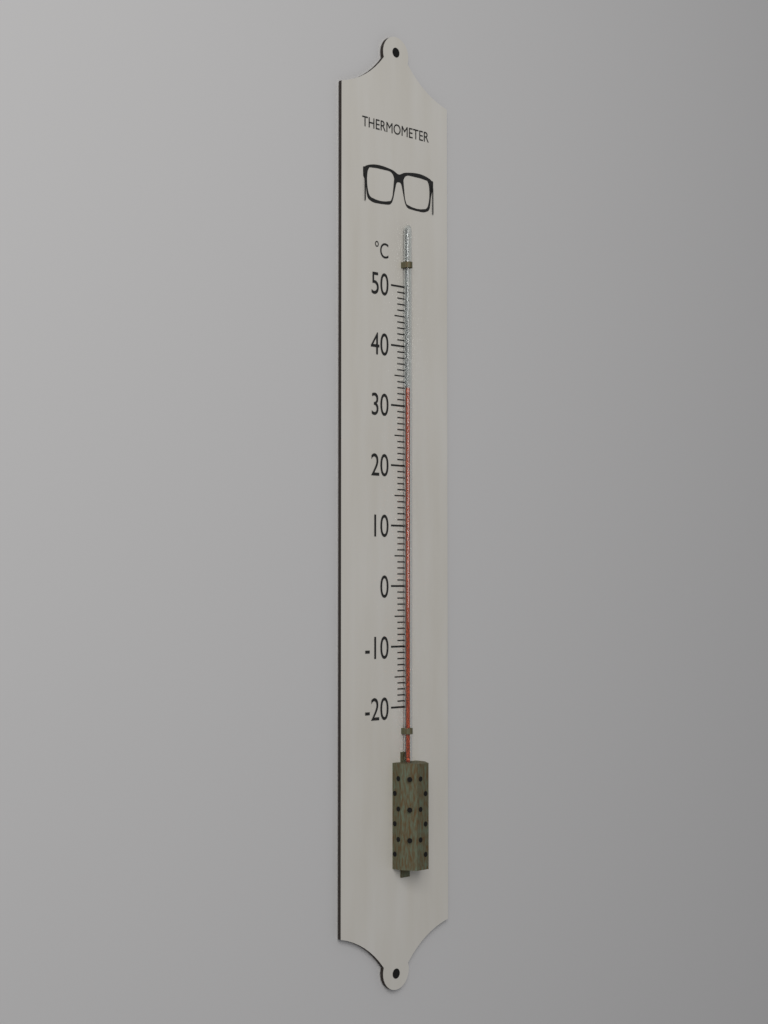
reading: 33 °C
